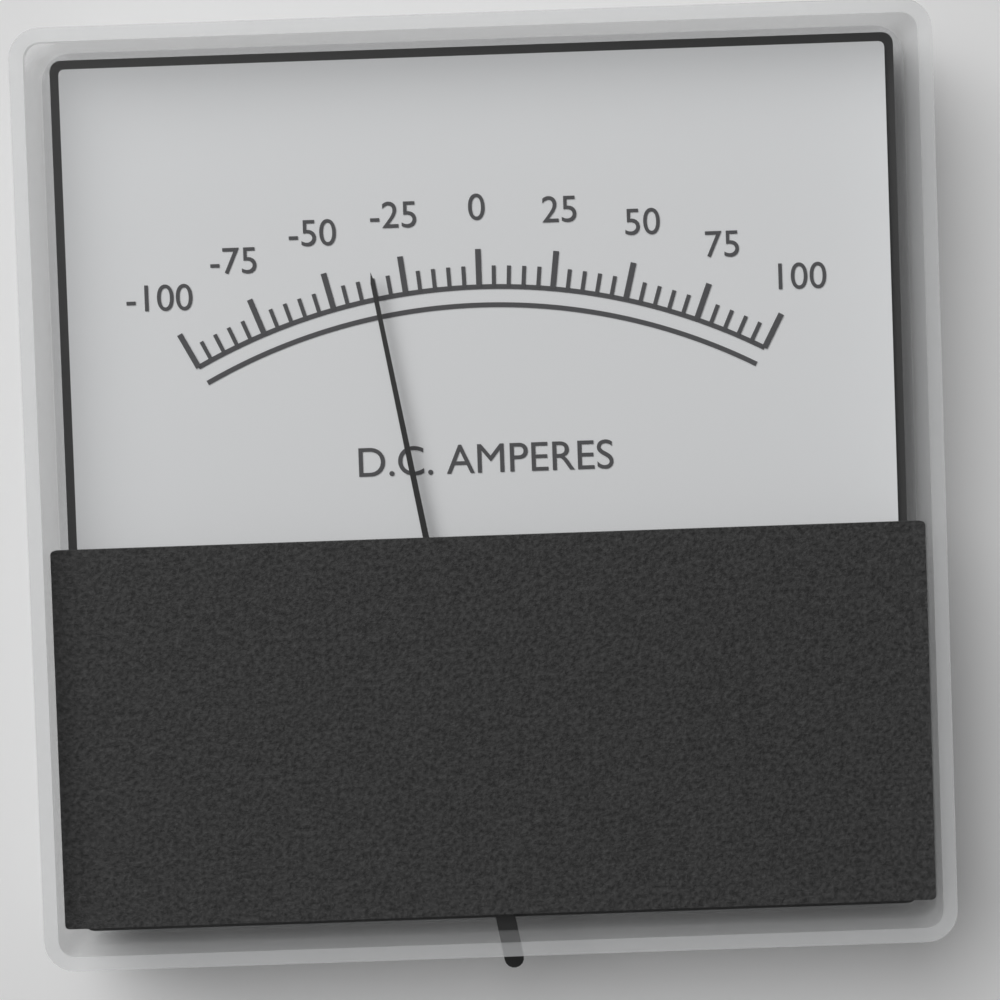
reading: -35 A
